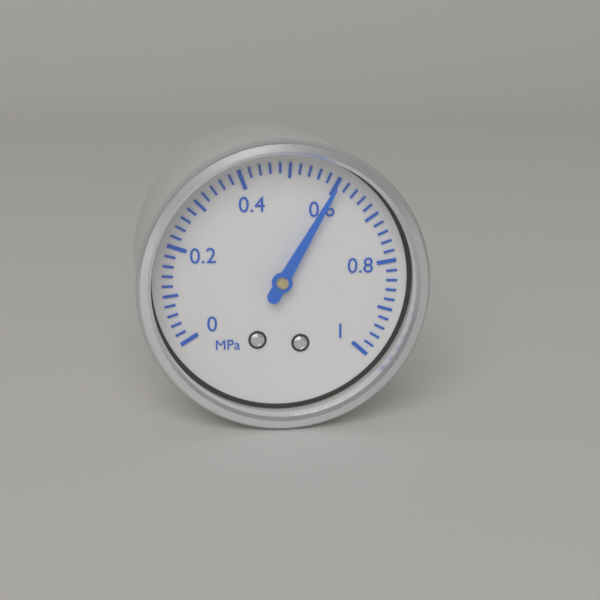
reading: 0.60 MPa
